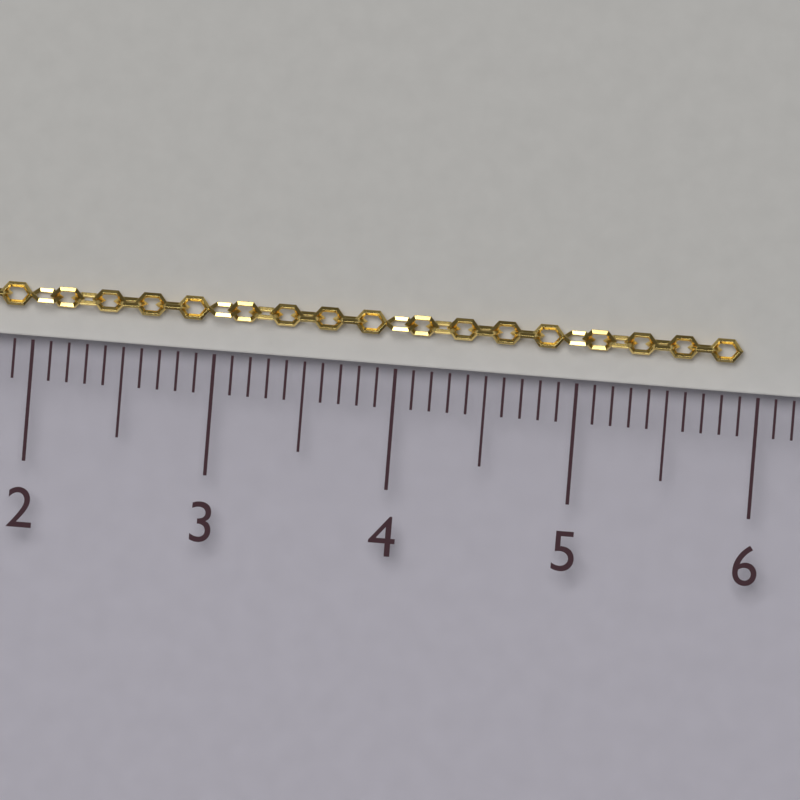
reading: 5.9 cm
